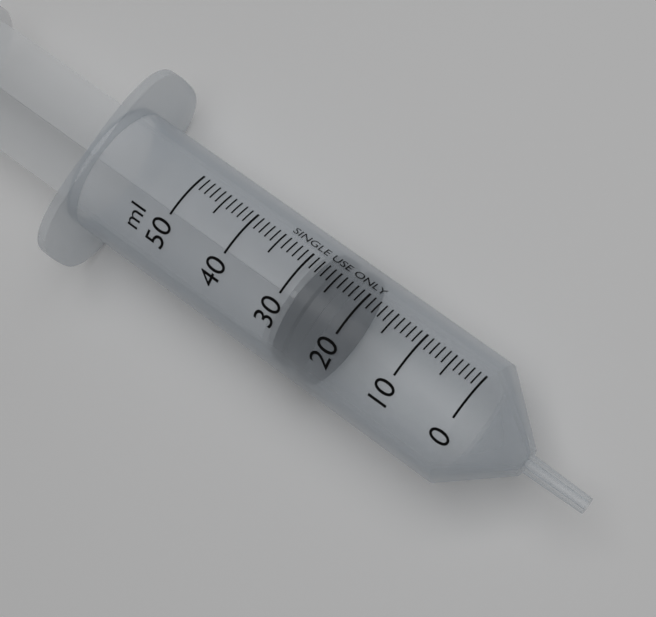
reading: 22 ml
